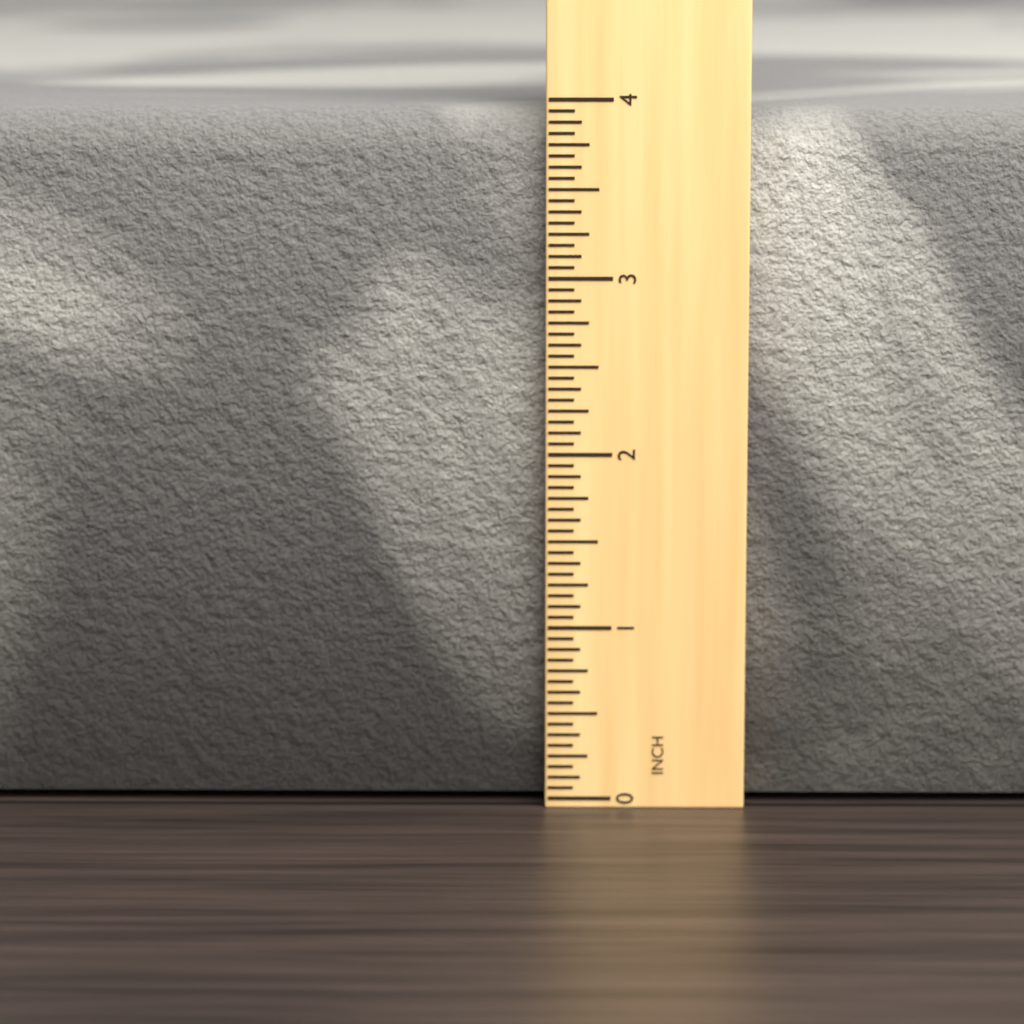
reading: 3.9375 in
